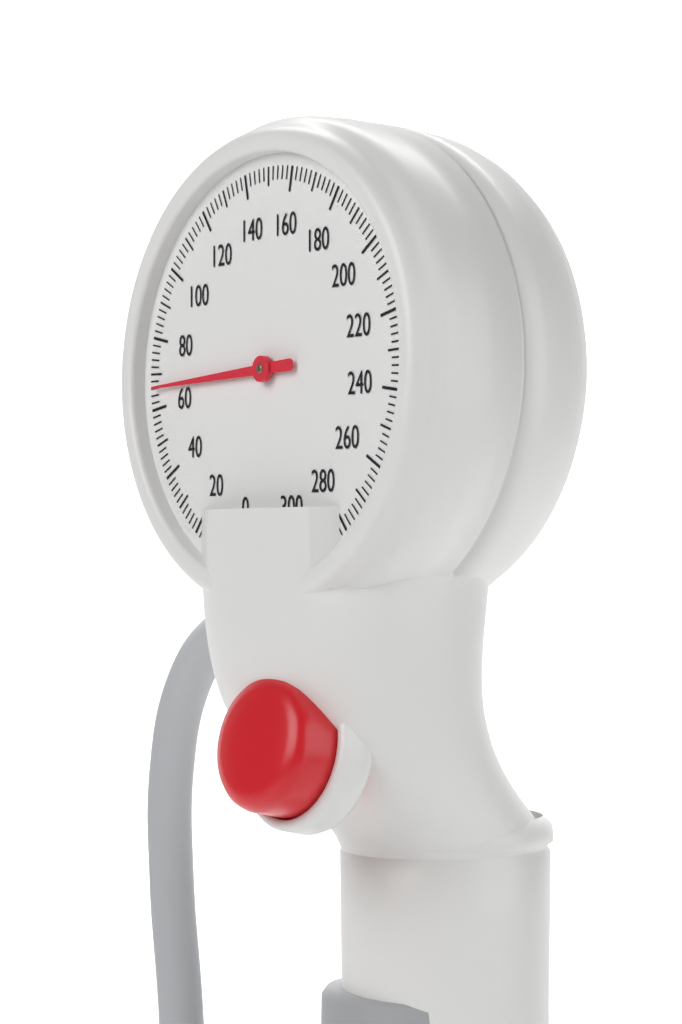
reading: 66 mmHg
